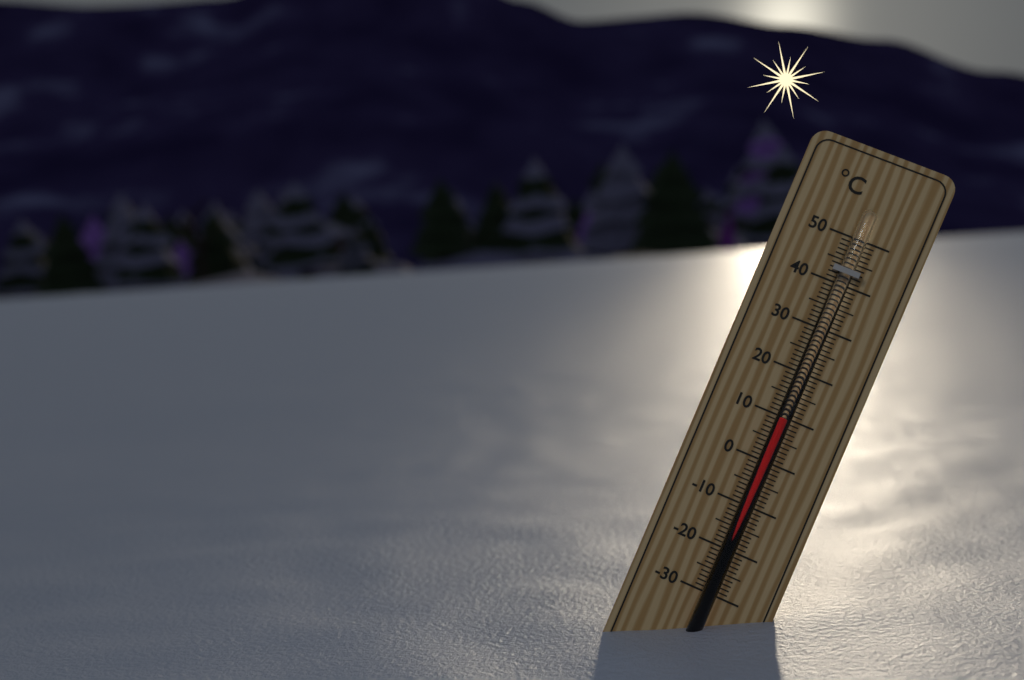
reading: 10 °C
